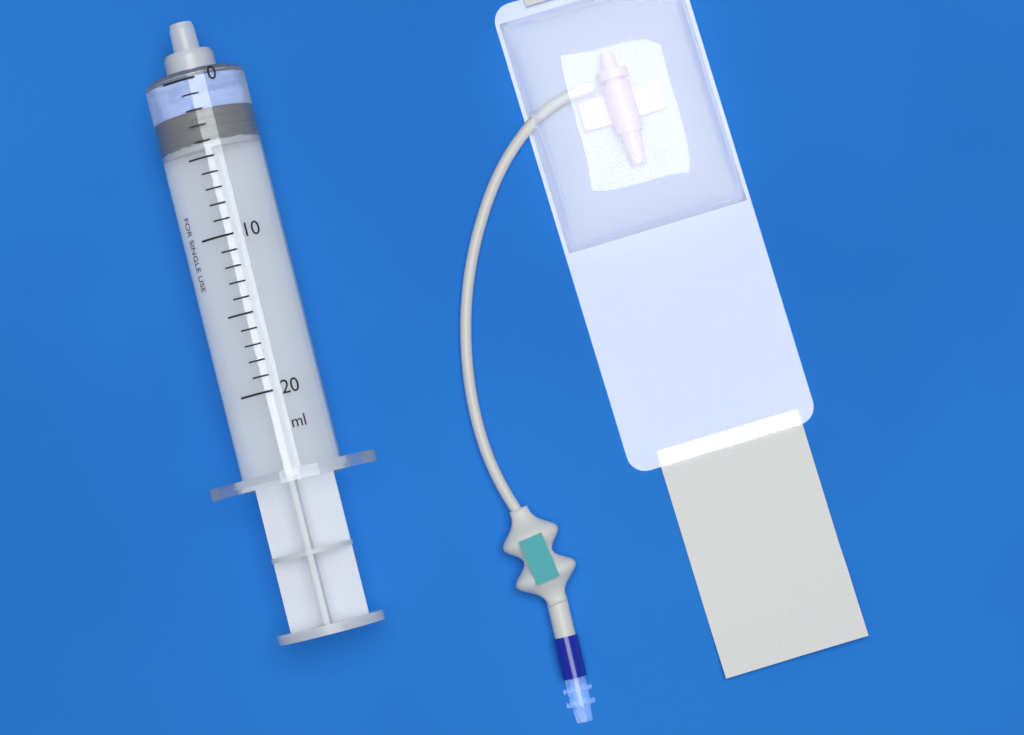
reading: 2 ml
